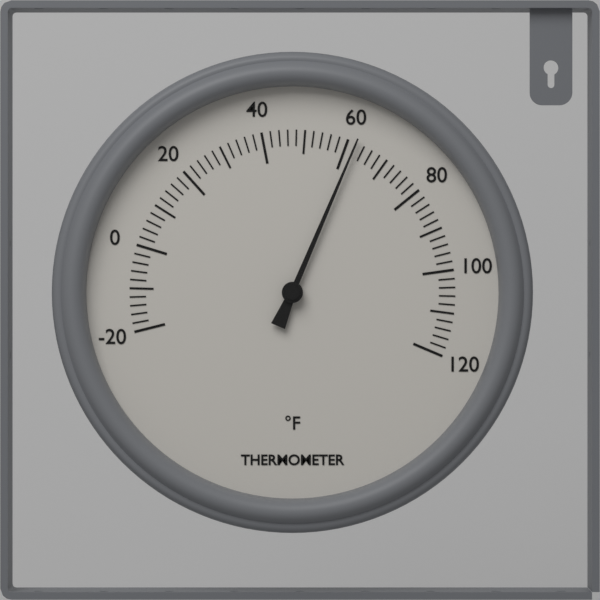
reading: 62 °F
